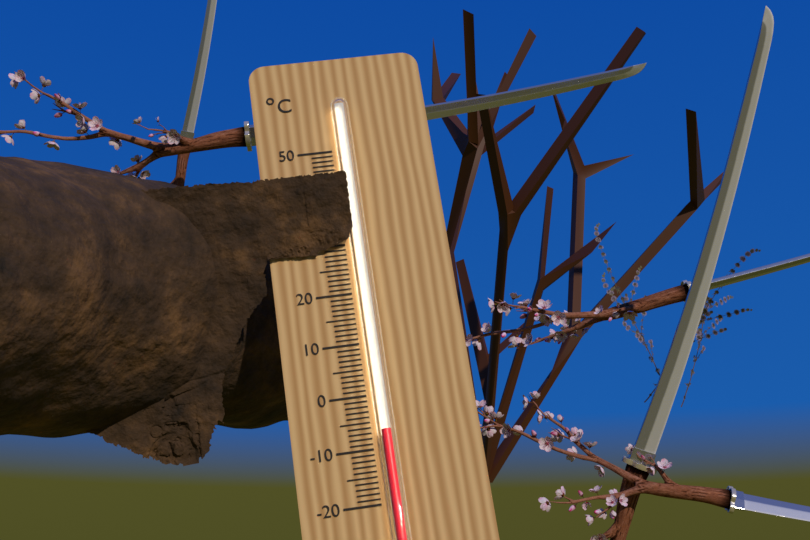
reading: -7 °C
